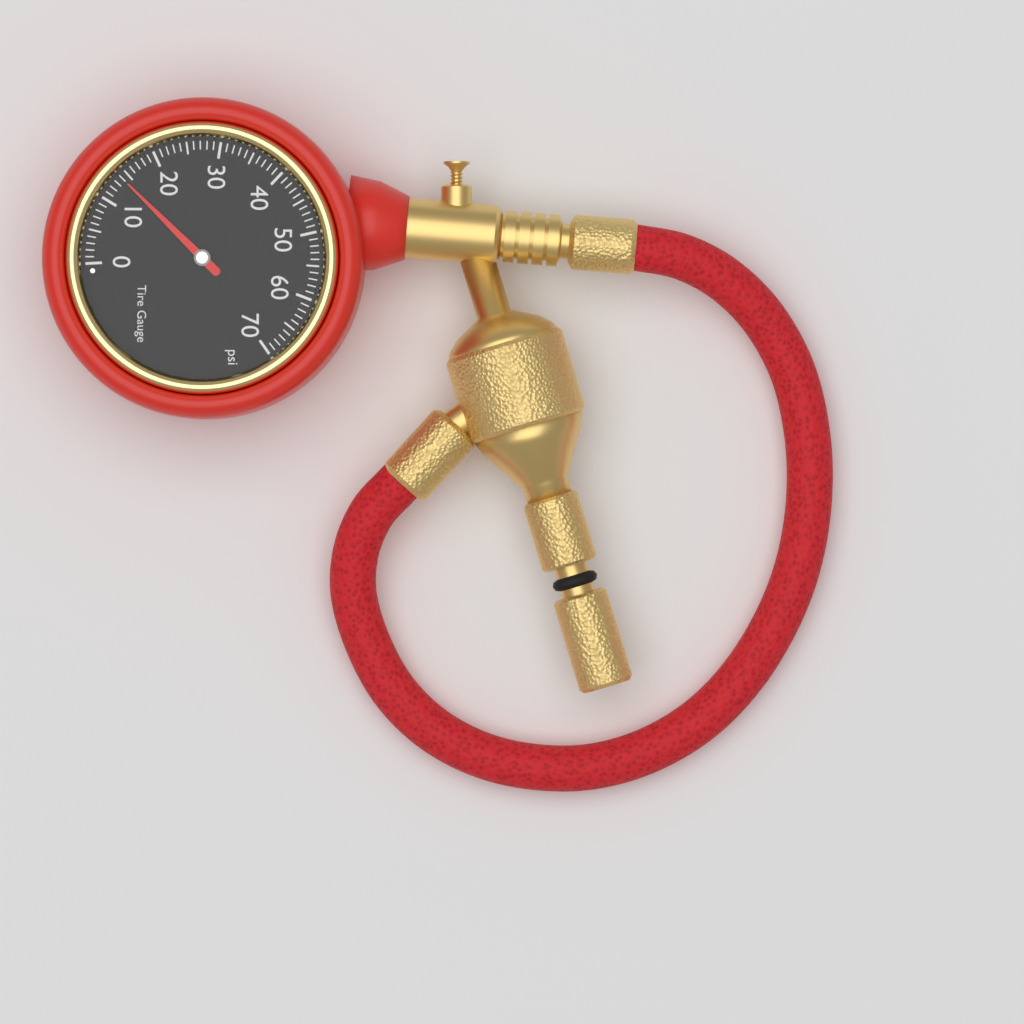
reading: 14 psi
